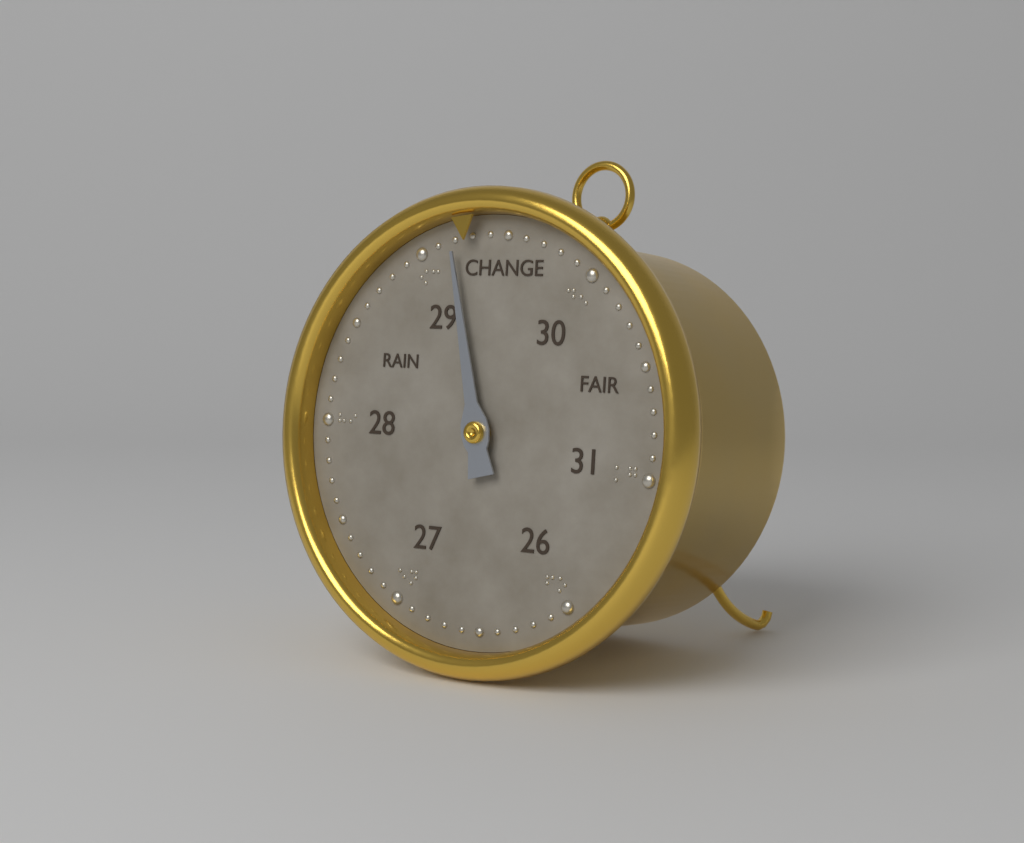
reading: 29.2 (no unit)
